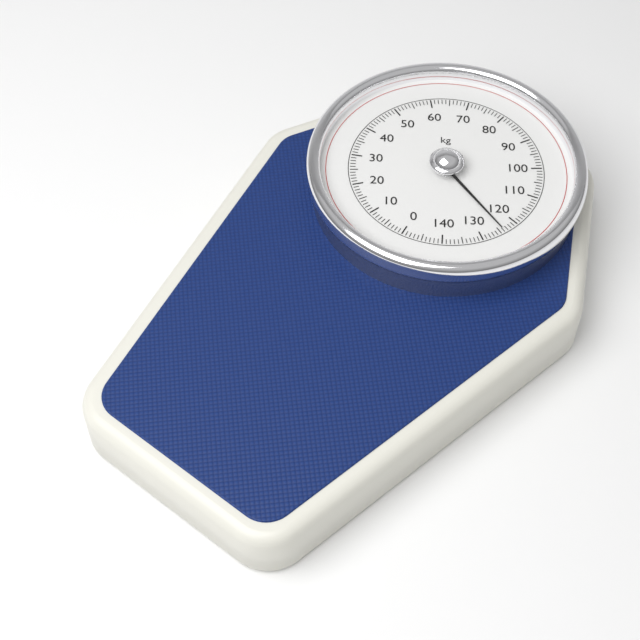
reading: 124 kg
